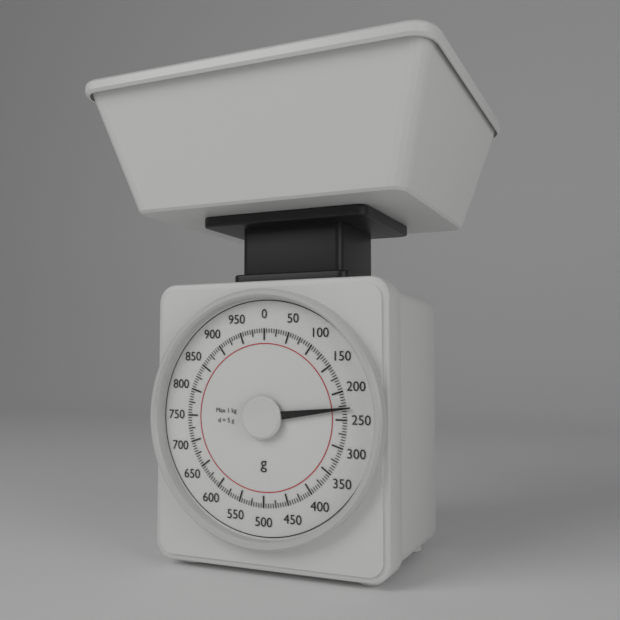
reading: 230 g
